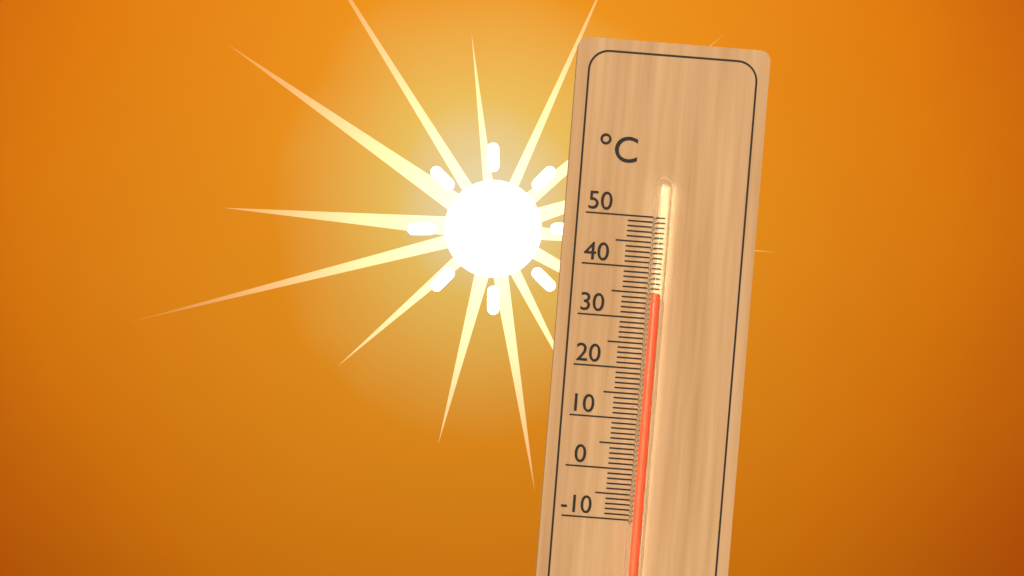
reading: 35 °C
